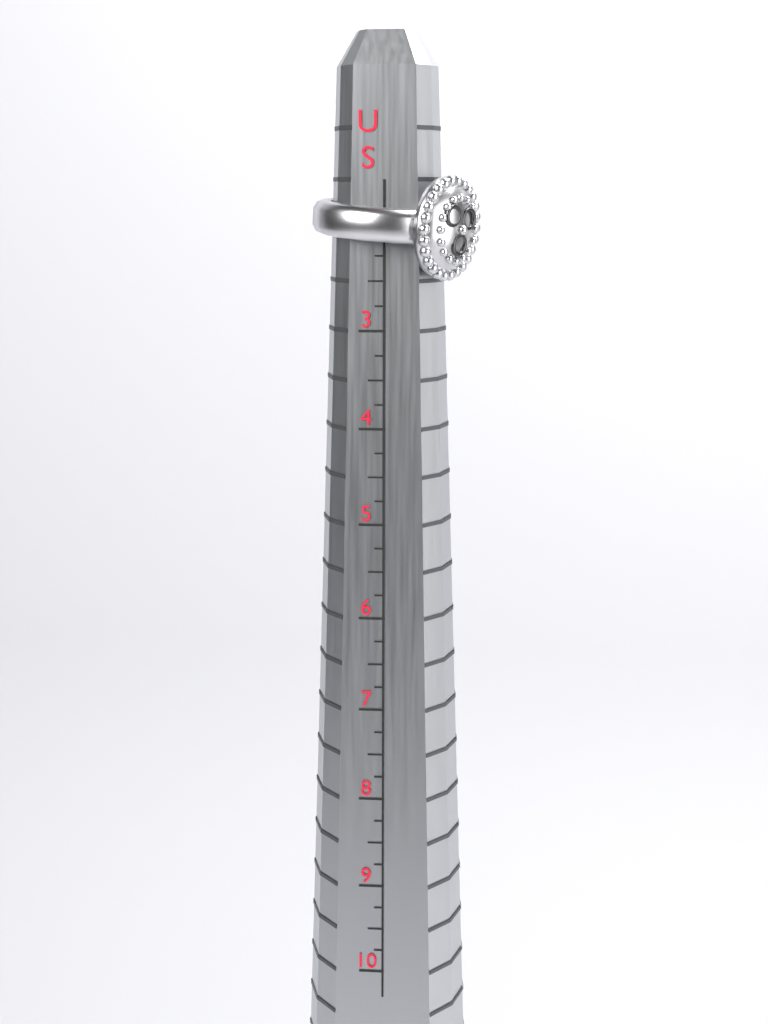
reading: 2.50 US
